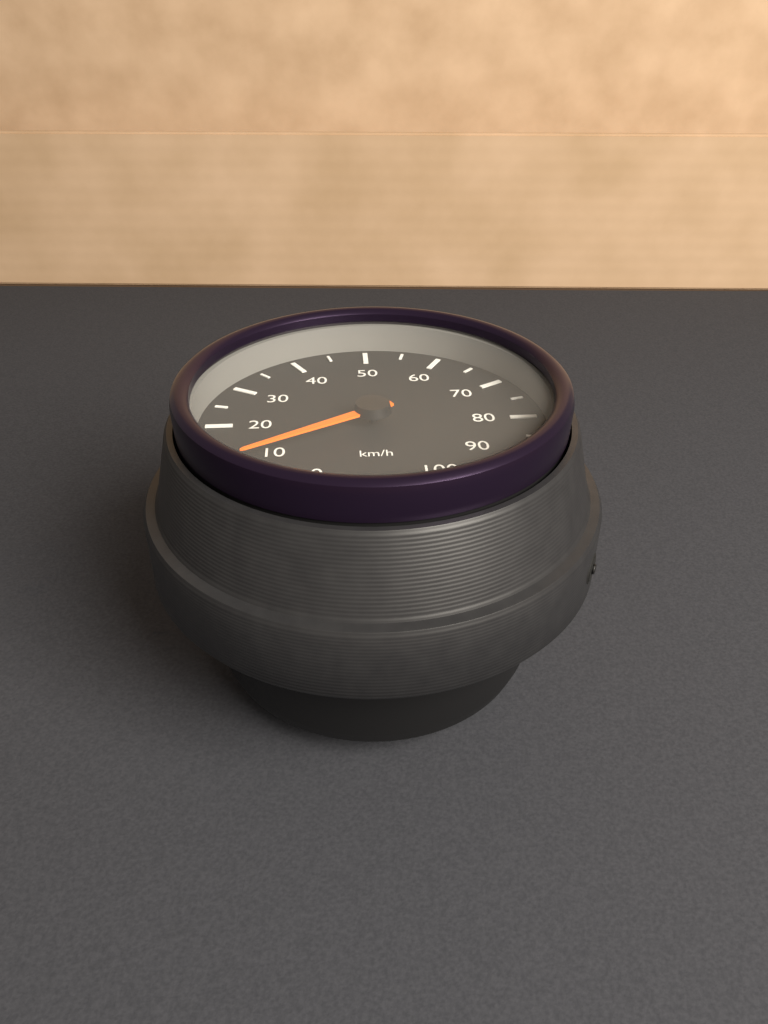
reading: 10 km/h
